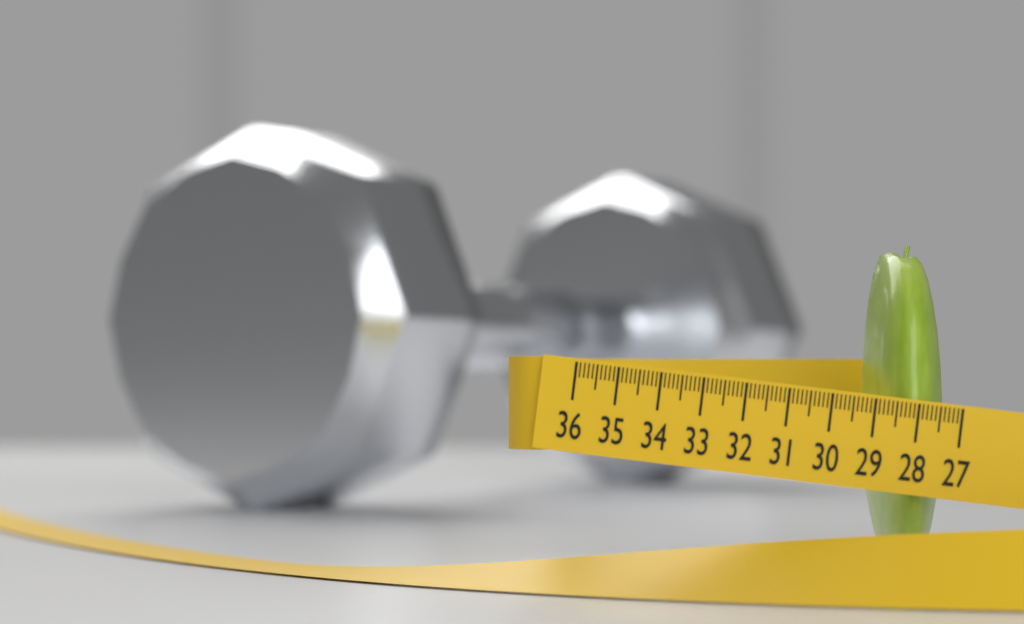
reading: 29.2 (no unit)
